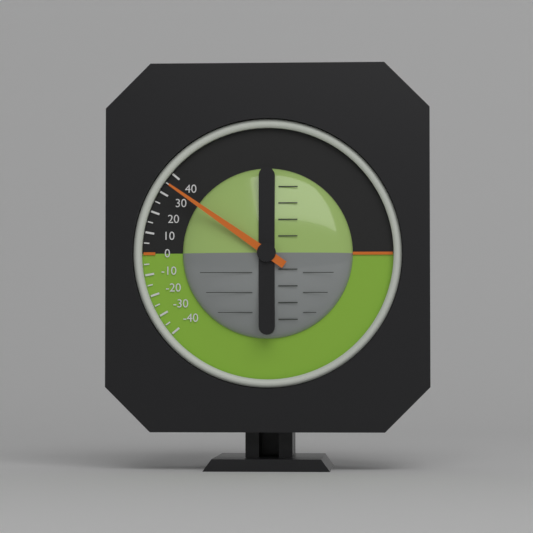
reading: 35 (no unit)
